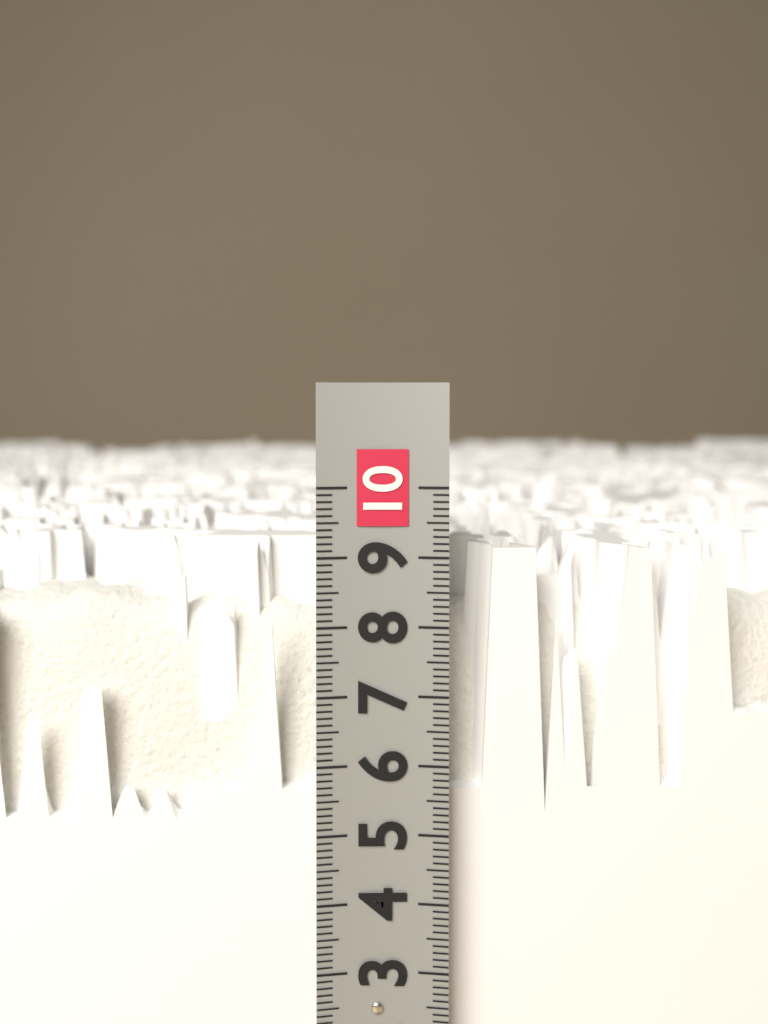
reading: 9.1 (no unit)
